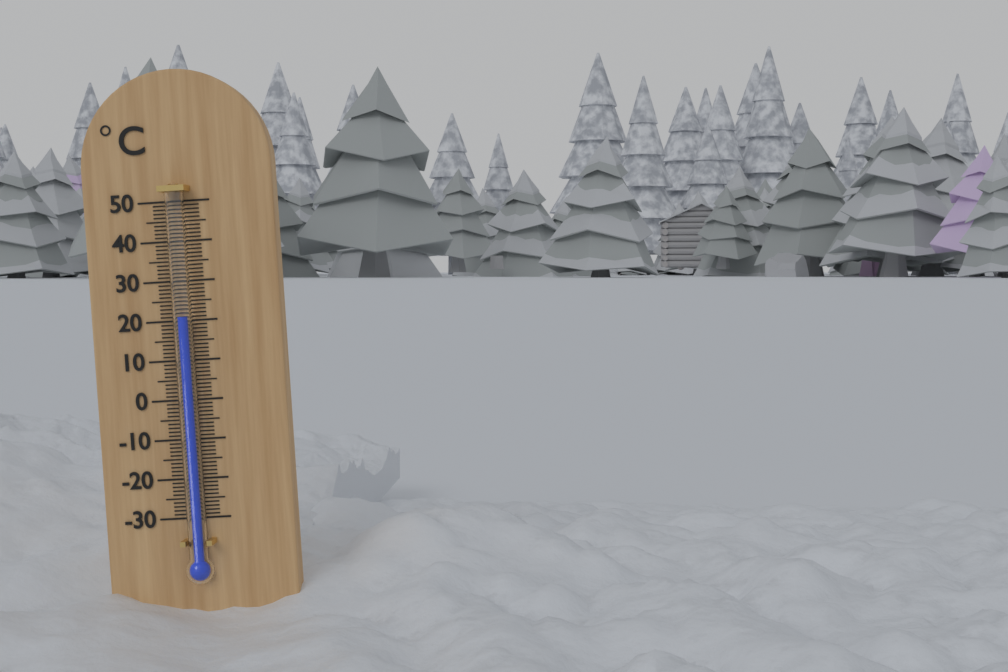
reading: 21 °C
